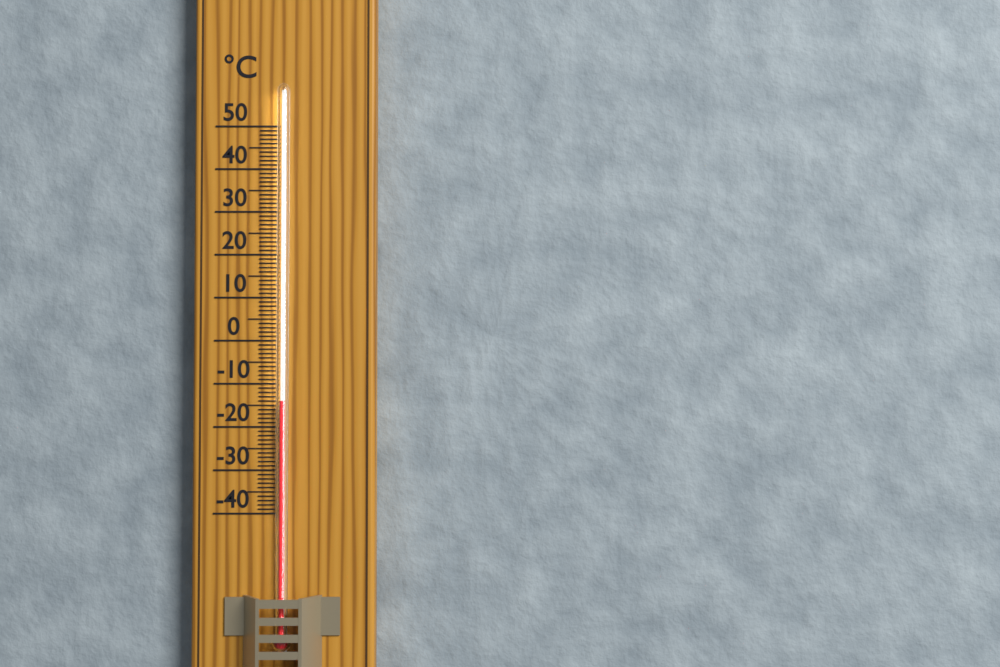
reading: -14 °C
